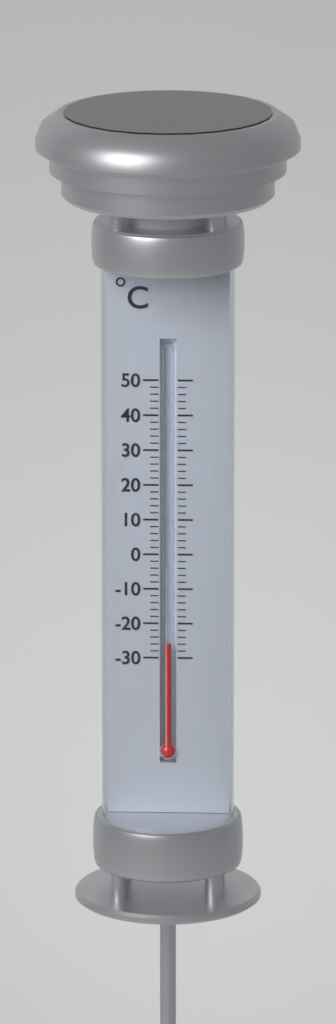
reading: -26 °C
